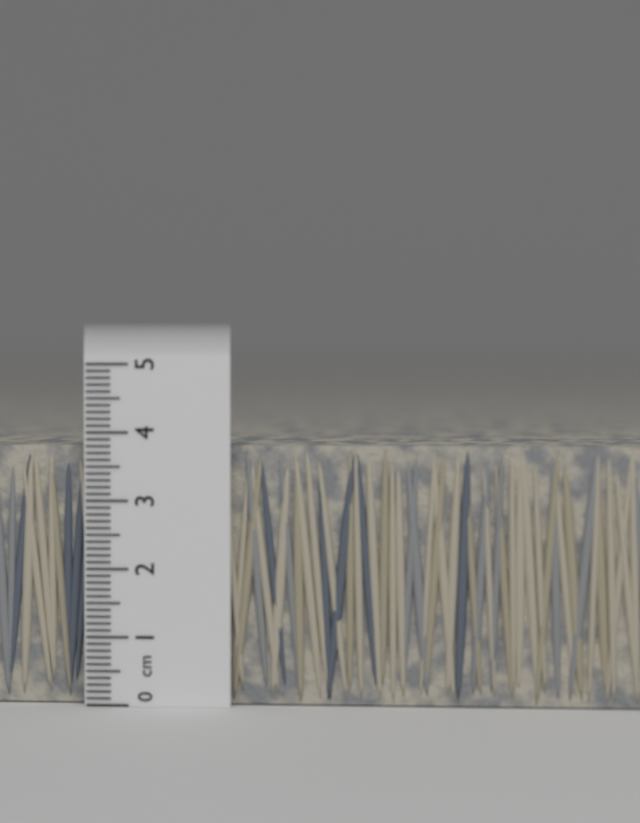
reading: 3.8 cm
